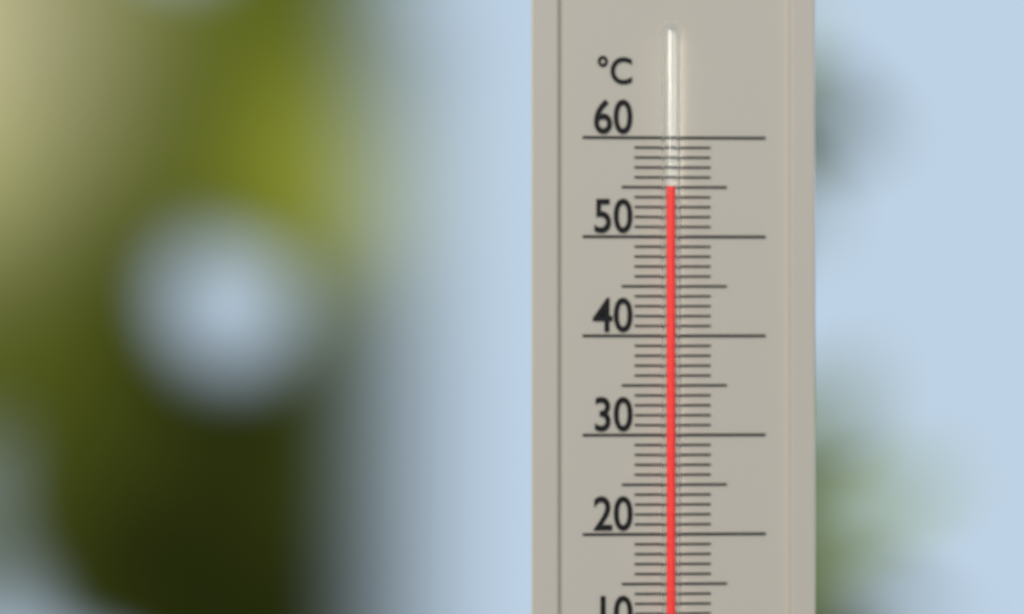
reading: 55 °C
